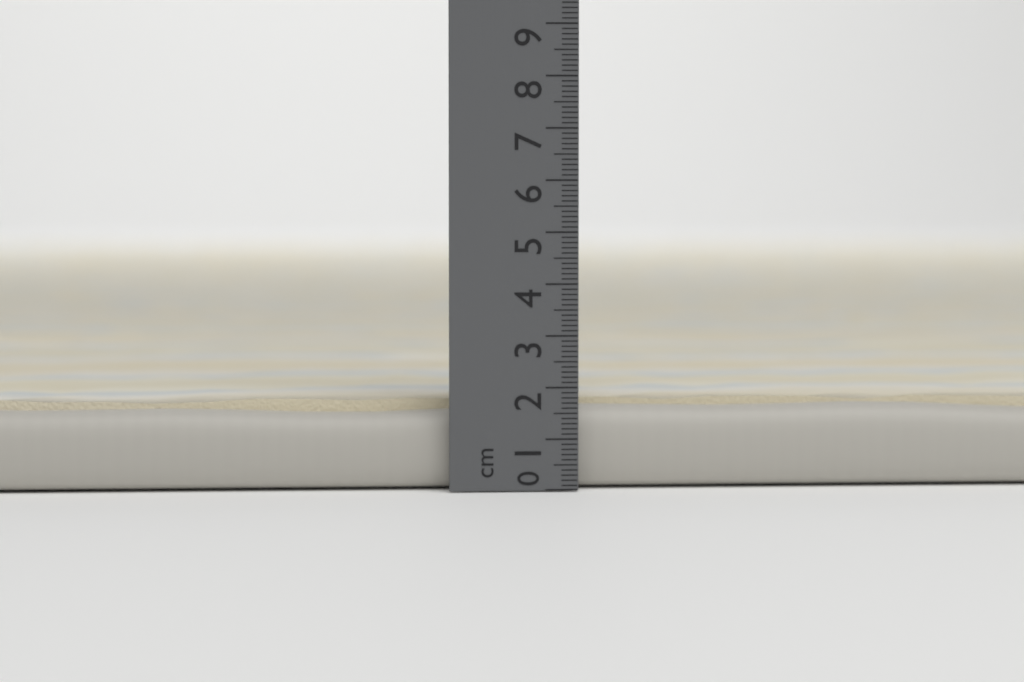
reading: 1.8 cm
